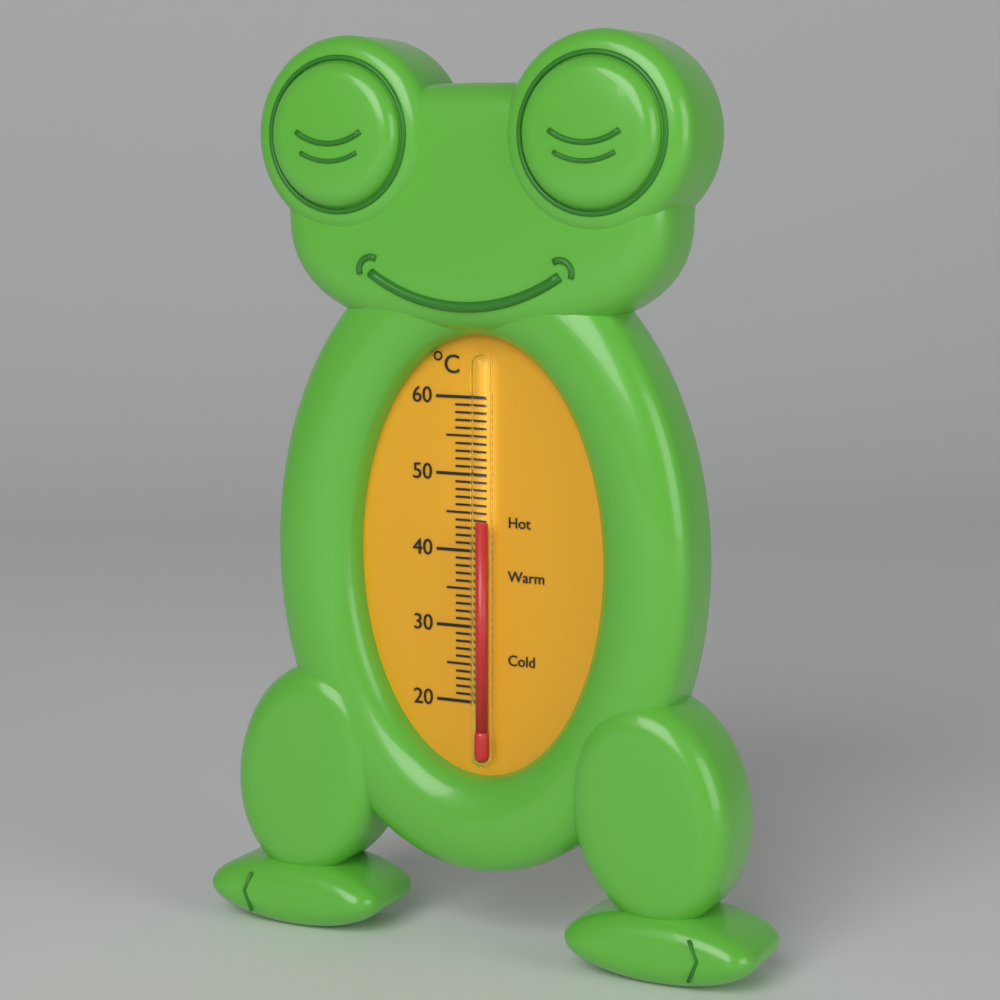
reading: 44 °C
